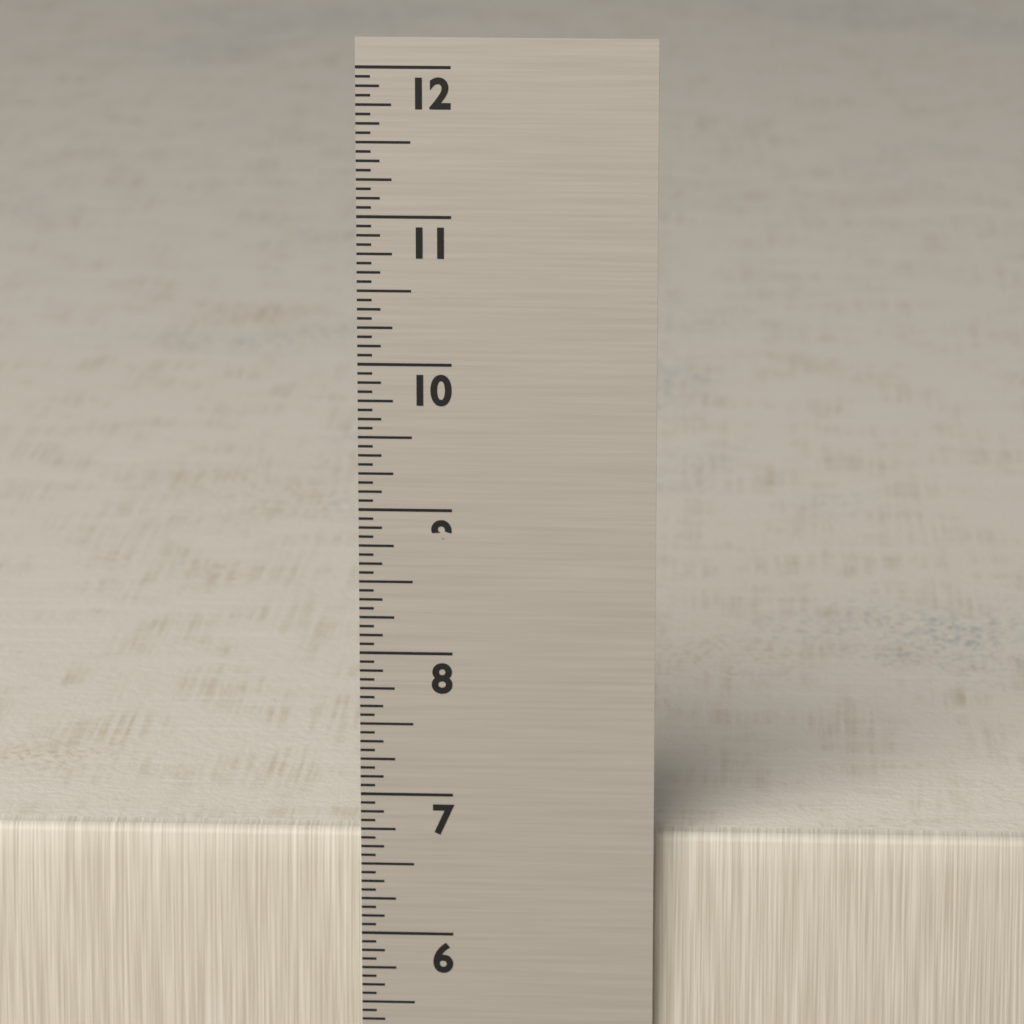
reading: 6.6875 in
